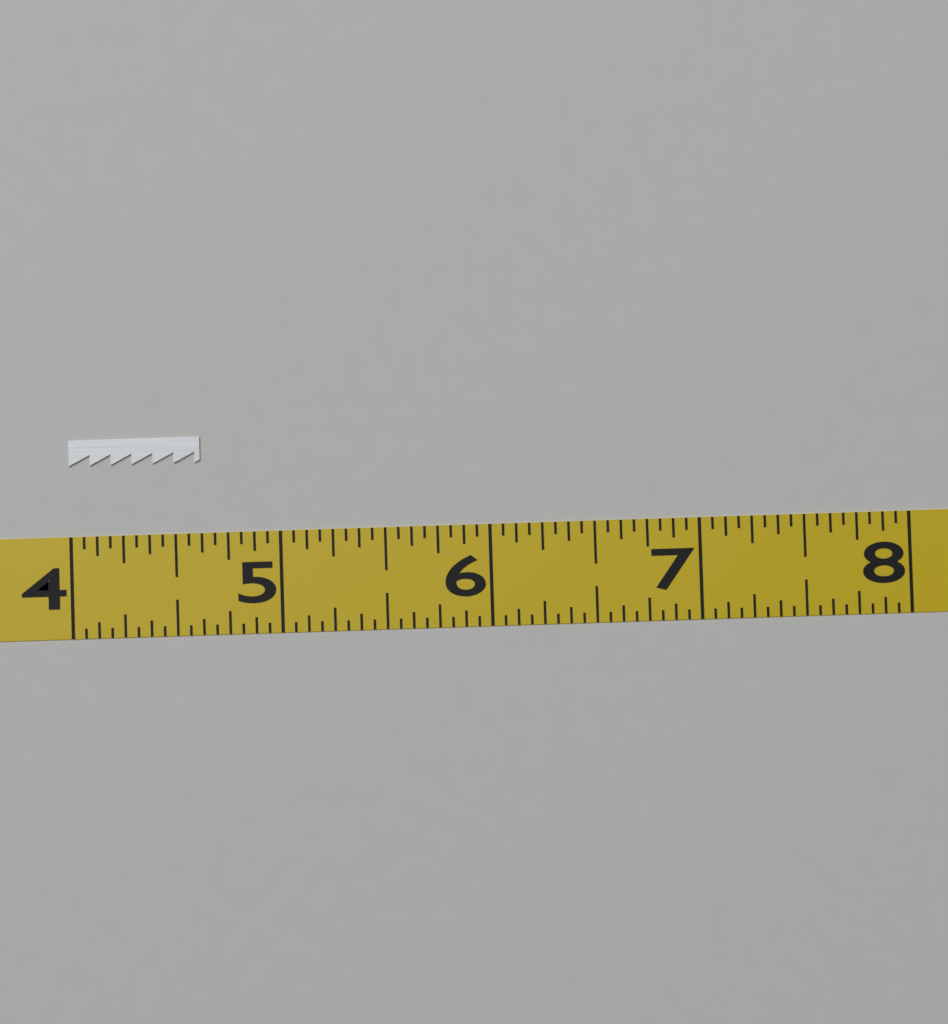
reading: 4.6250 (no unit)
